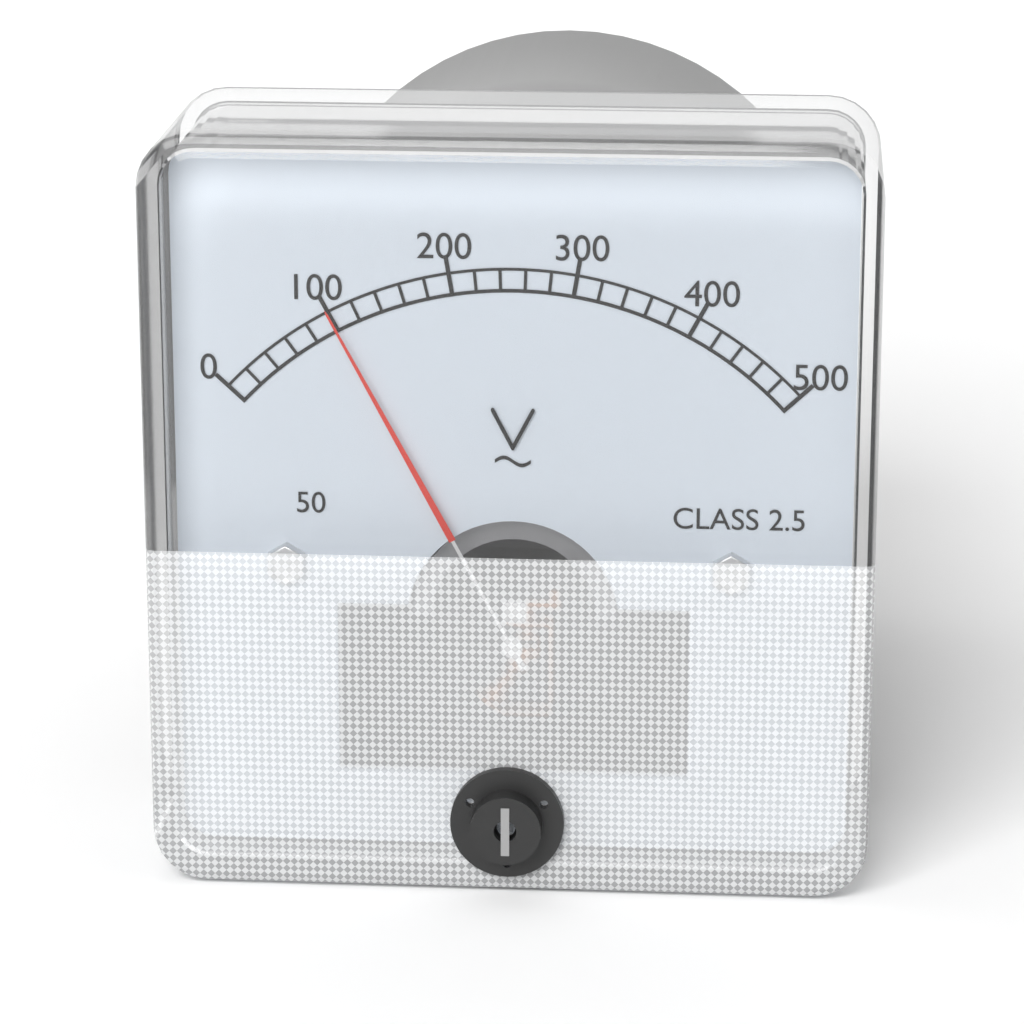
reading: 100 V
